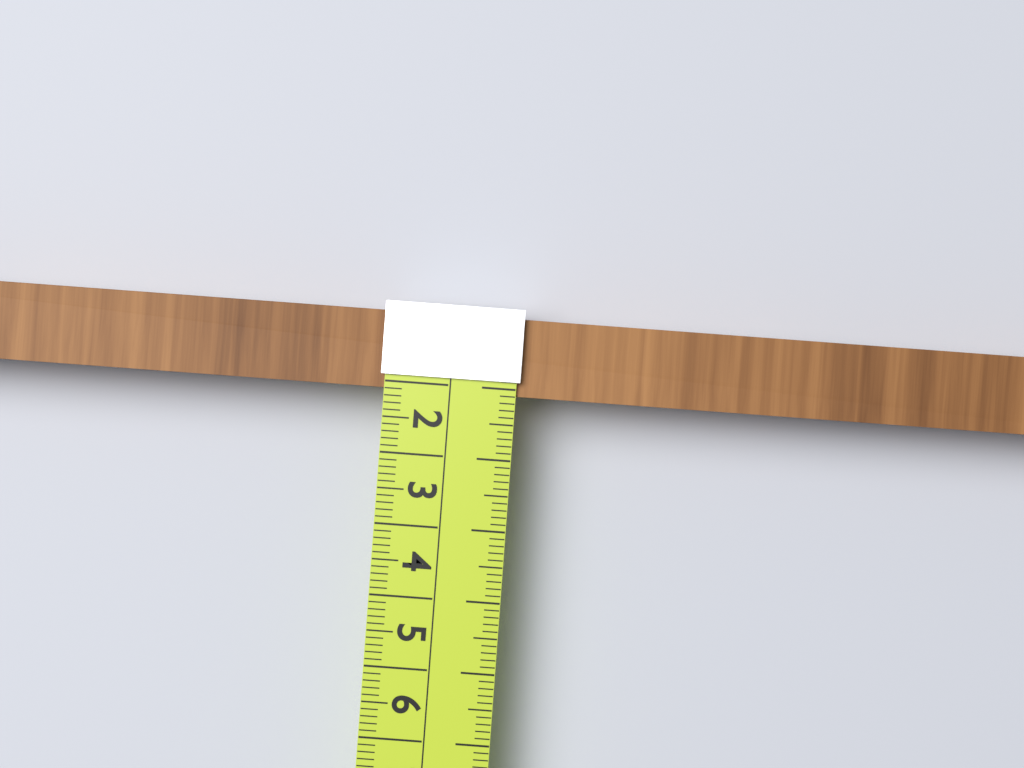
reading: 1.1 cm
